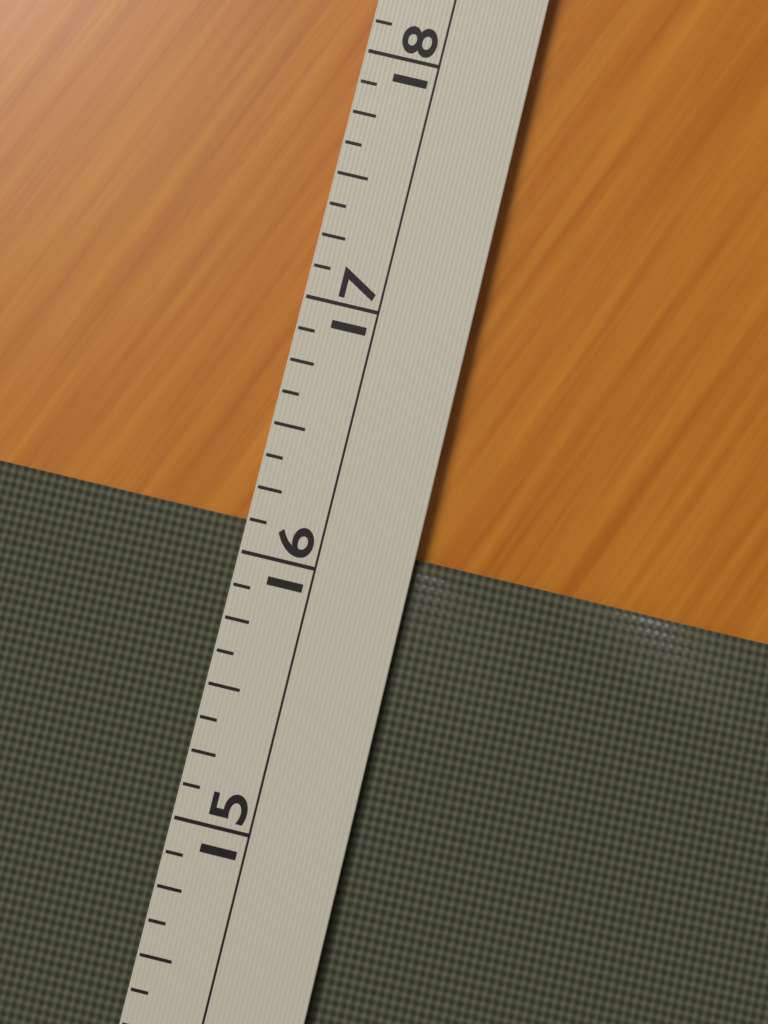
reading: 16.125 (no unit)
